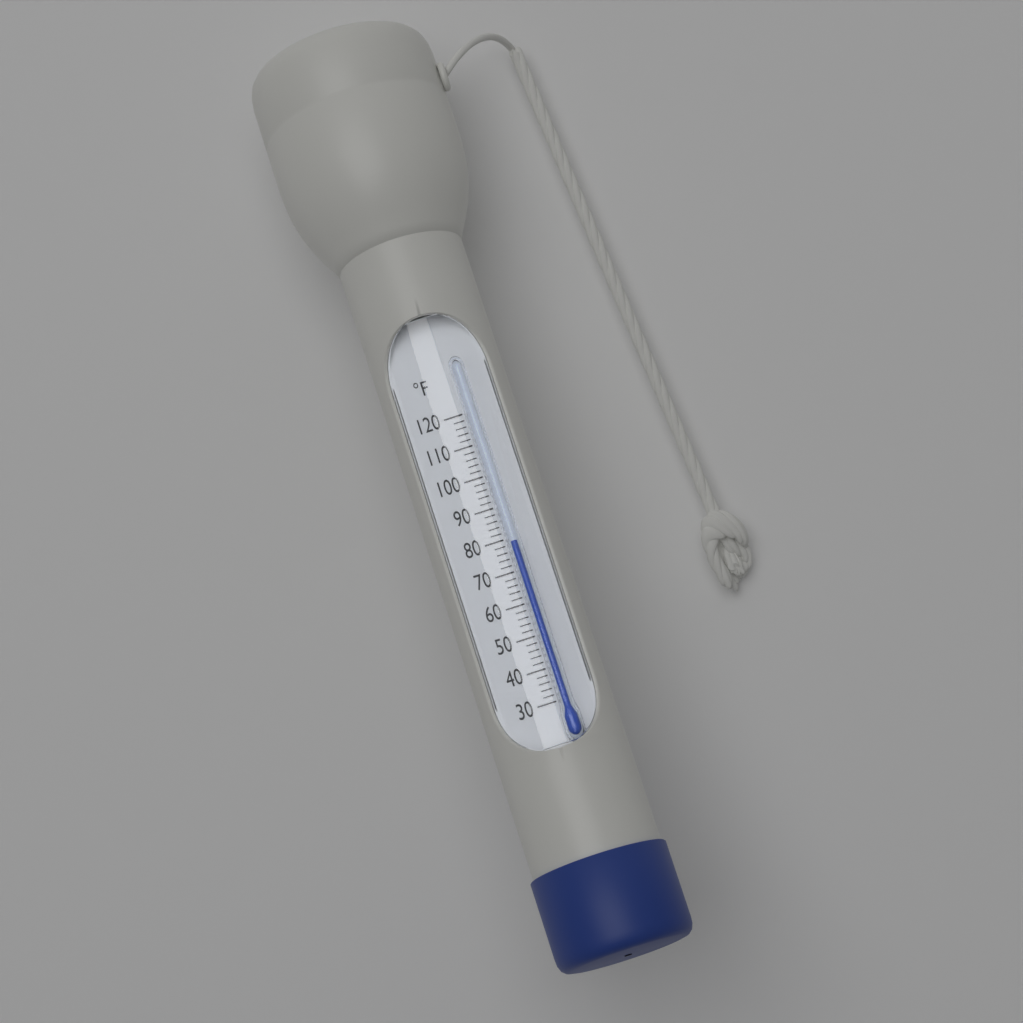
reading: 78 °F
